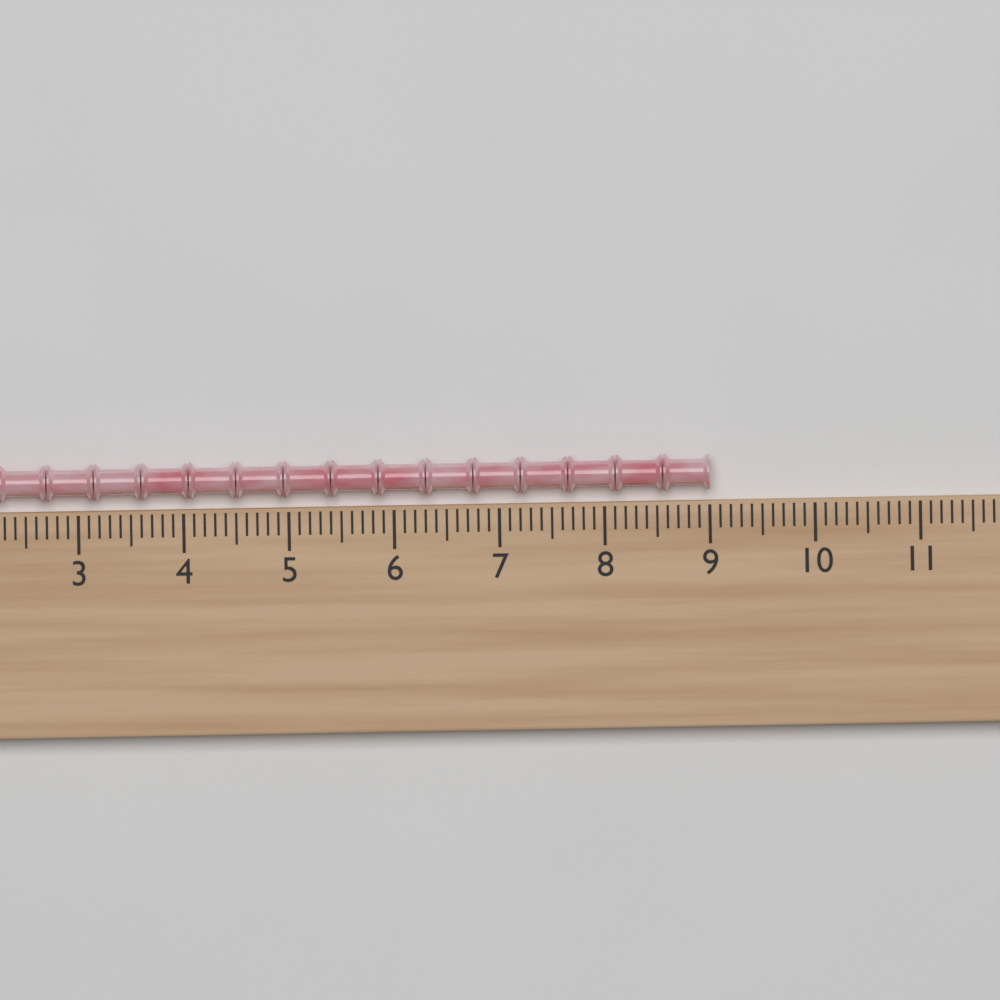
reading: 9.0 (no unit)
